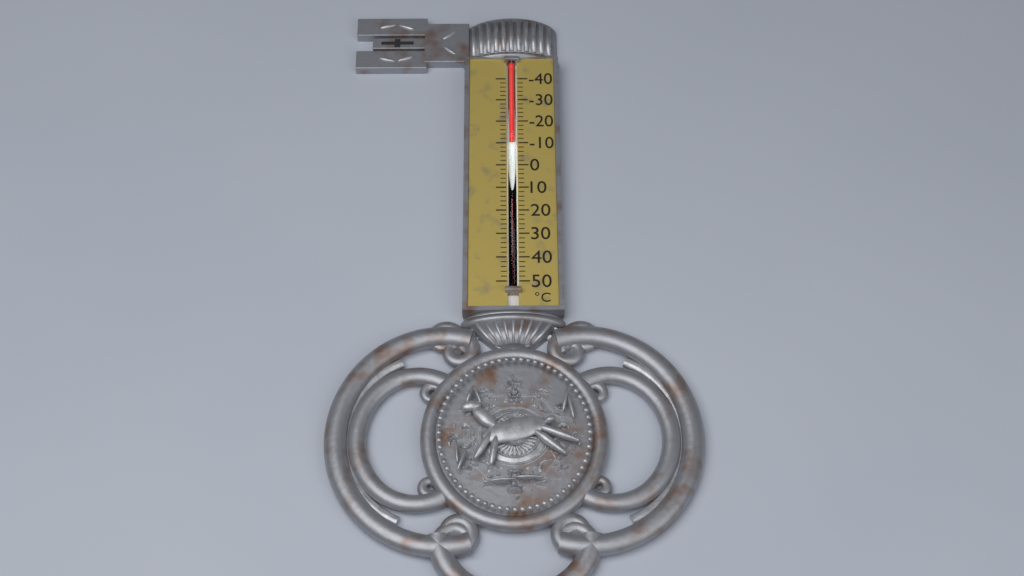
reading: -10 °C
